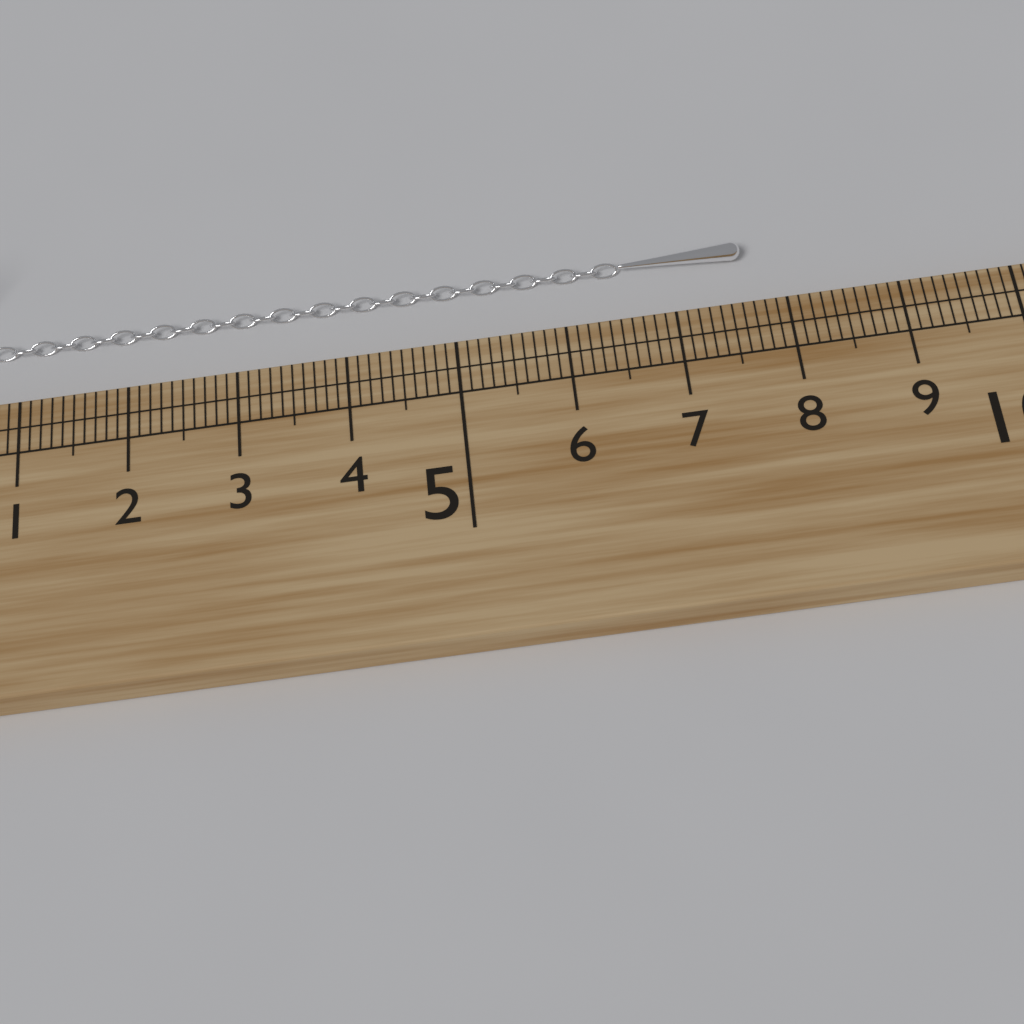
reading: 7.7 cm
